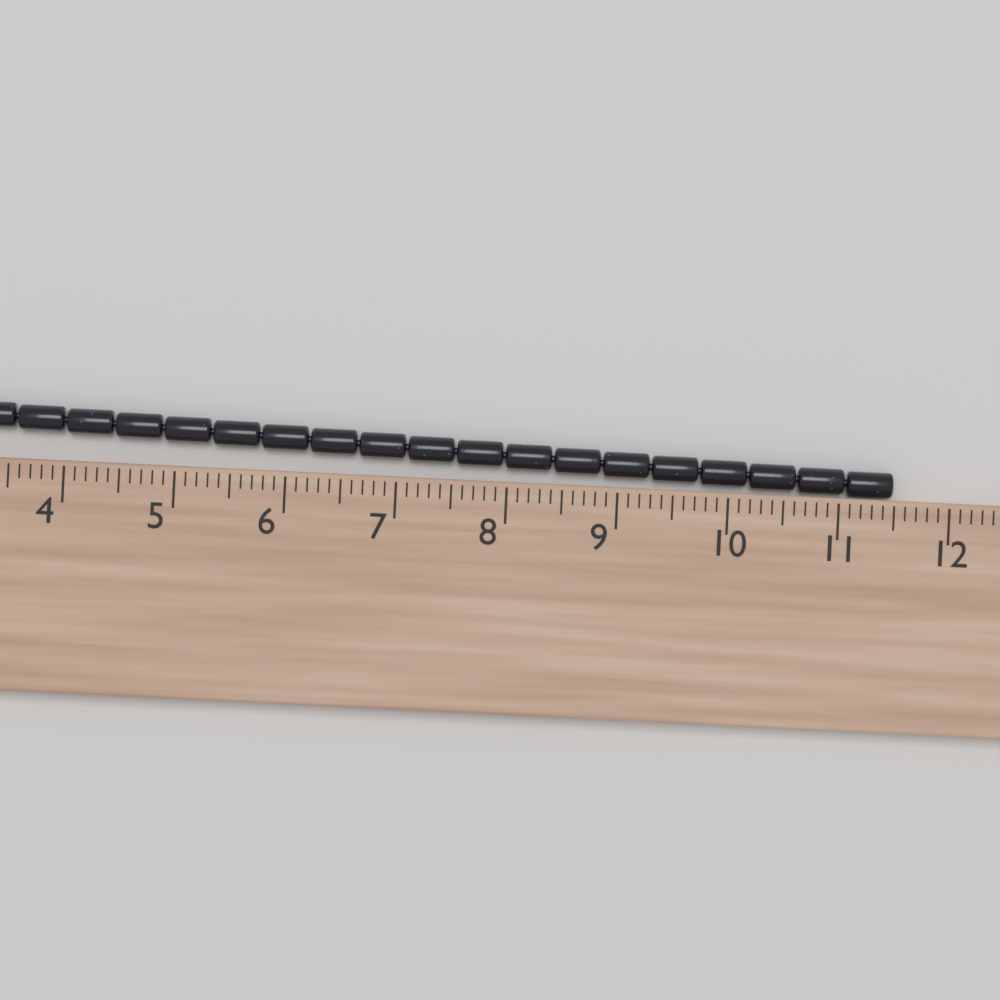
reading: 11.5 cm
